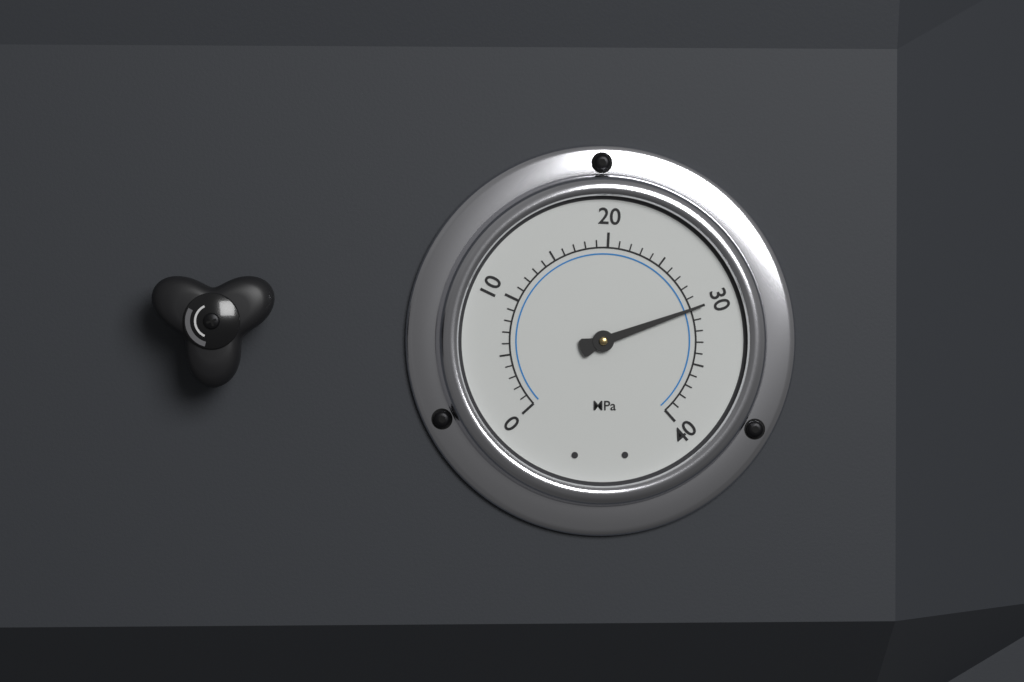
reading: 30 MPa
